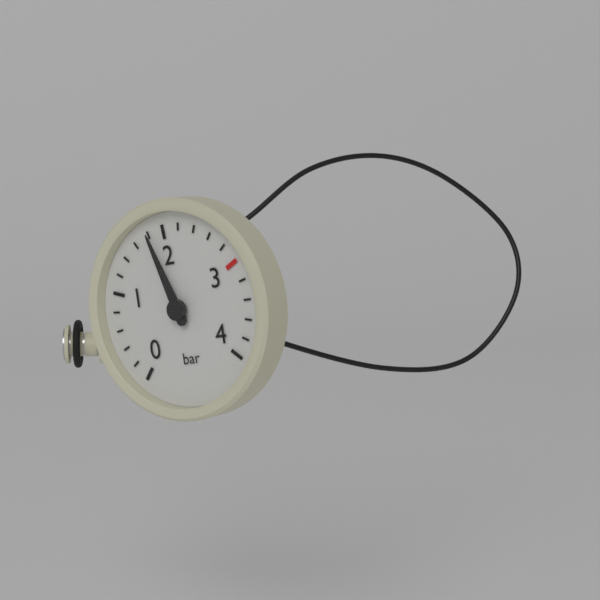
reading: 1.8 bar
